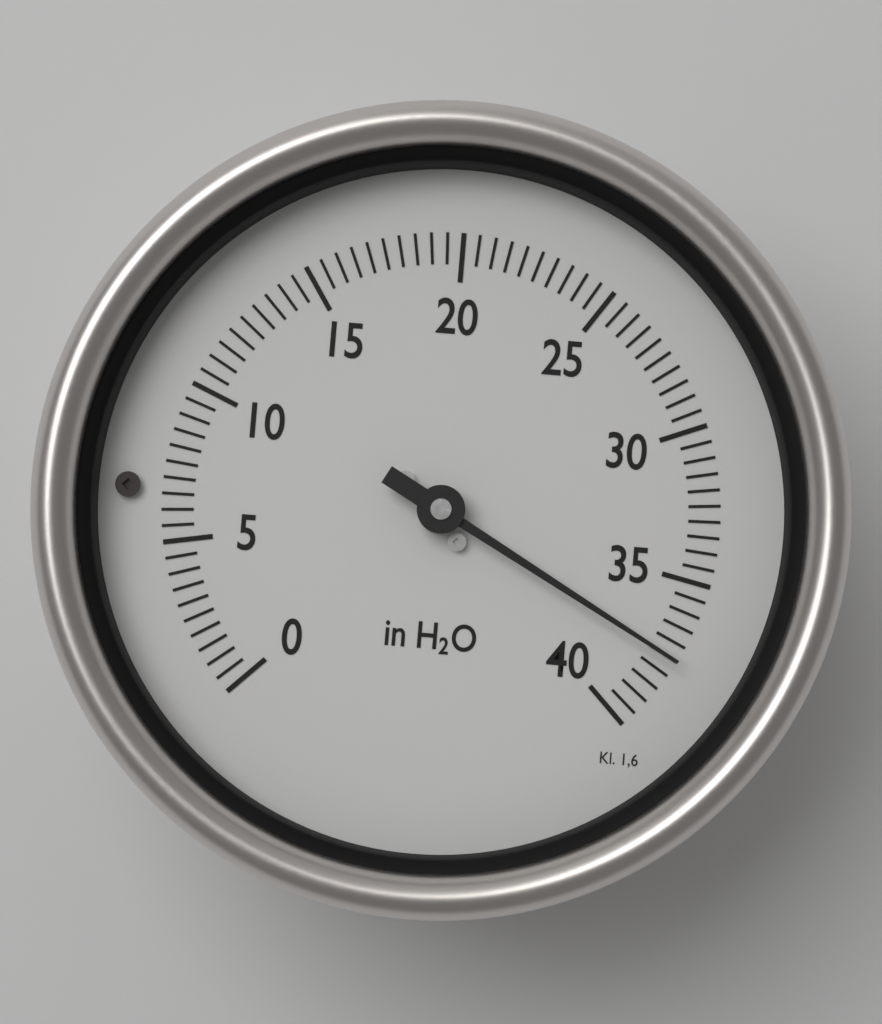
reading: 37.5 in H2O
